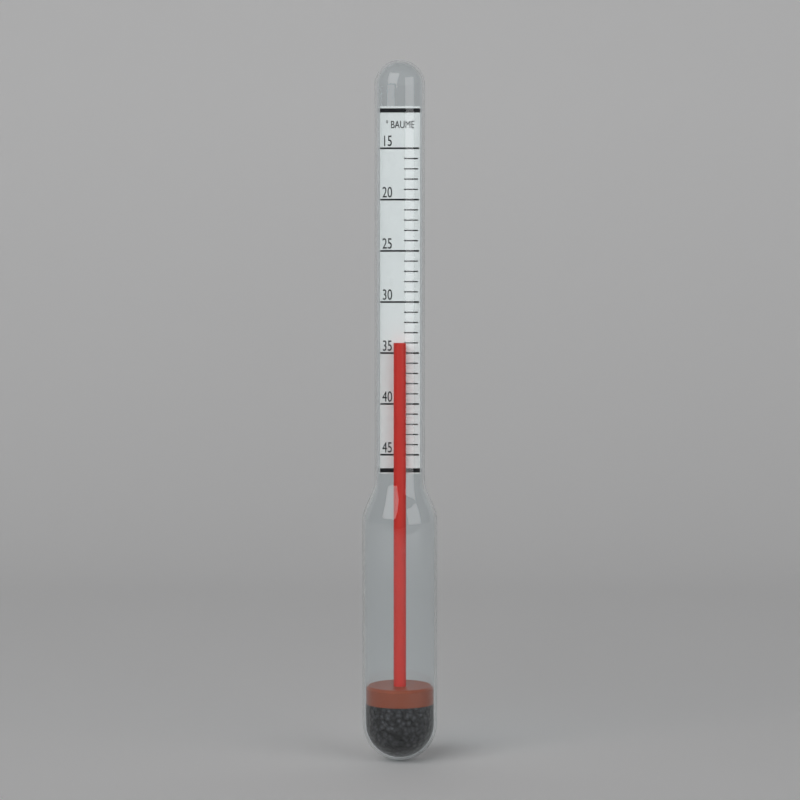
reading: 34 °Baumé
